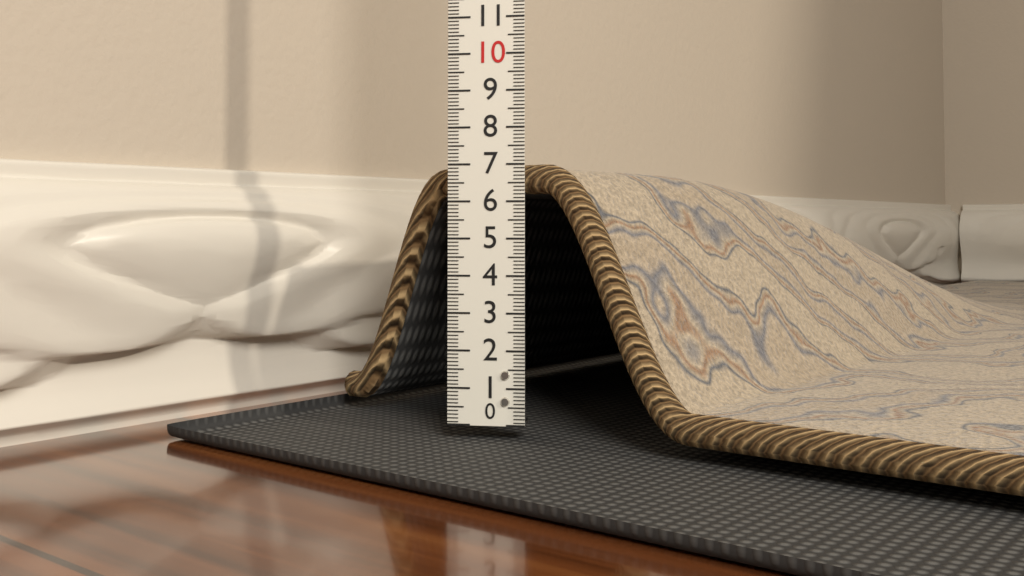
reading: 7.0 (no unit)
